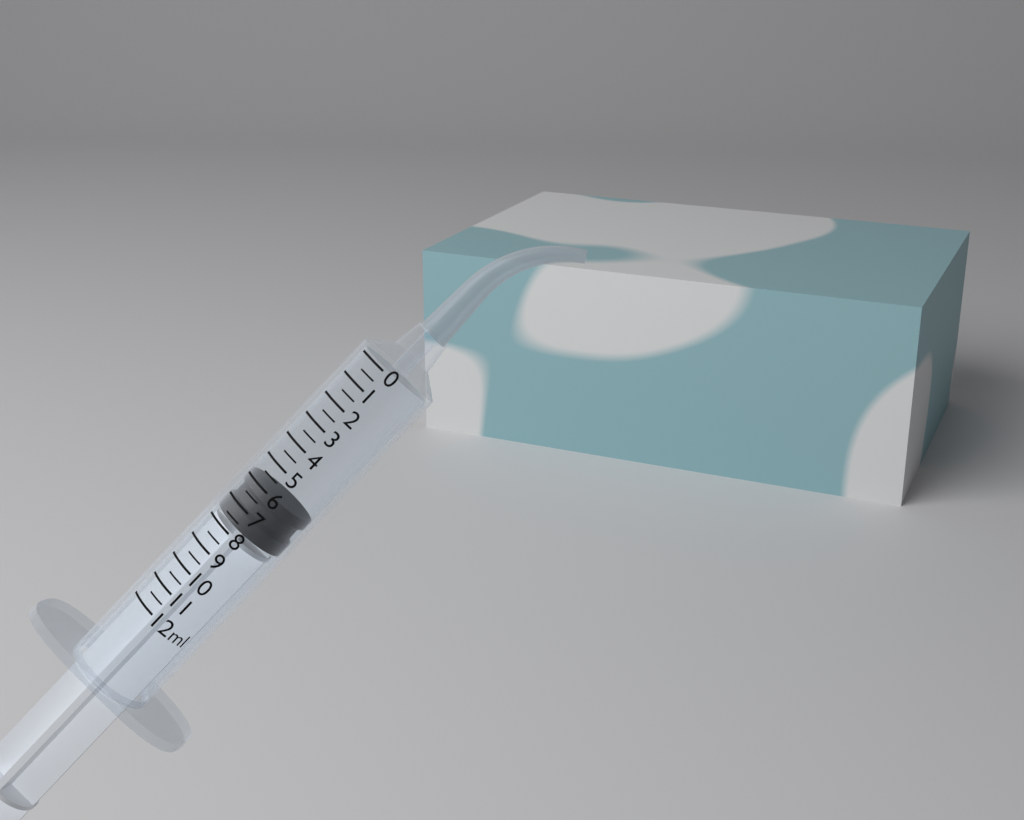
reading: 6.0 ml
